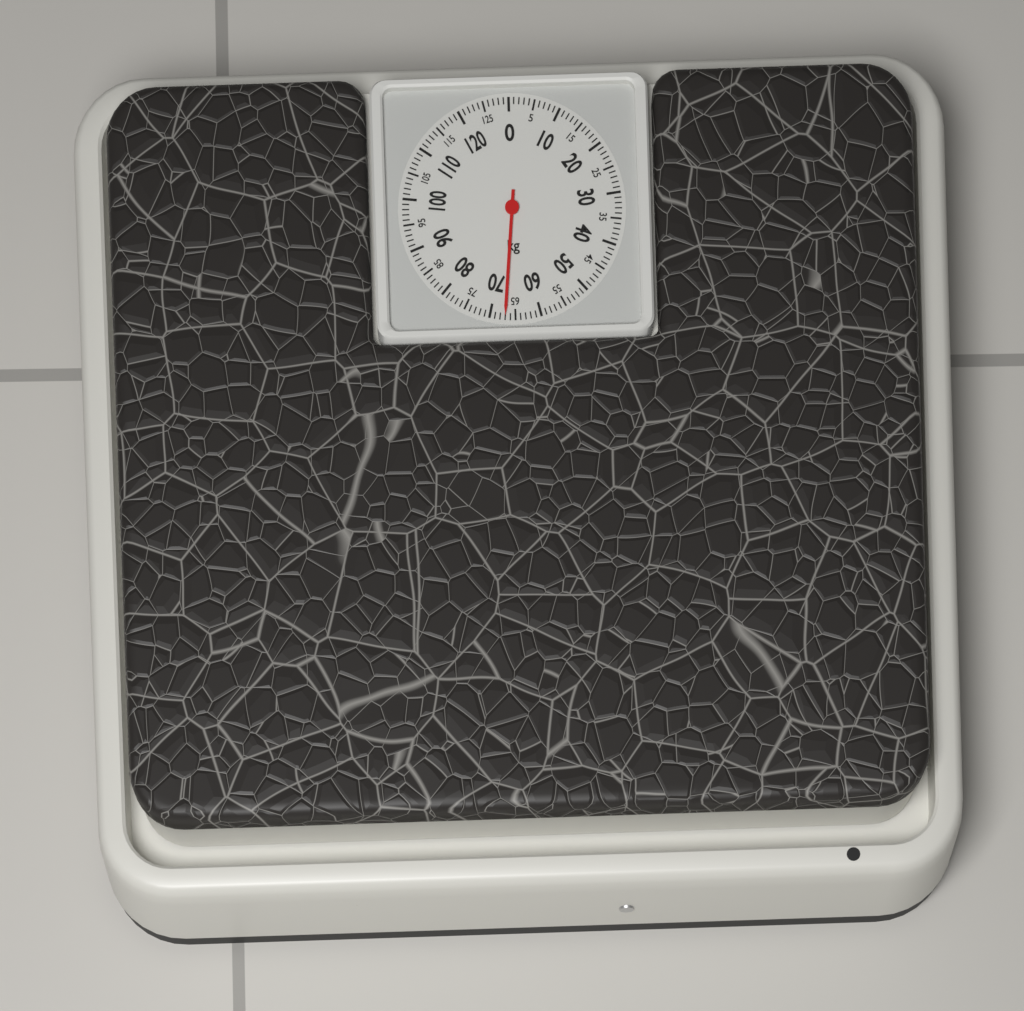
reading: 67 kg
